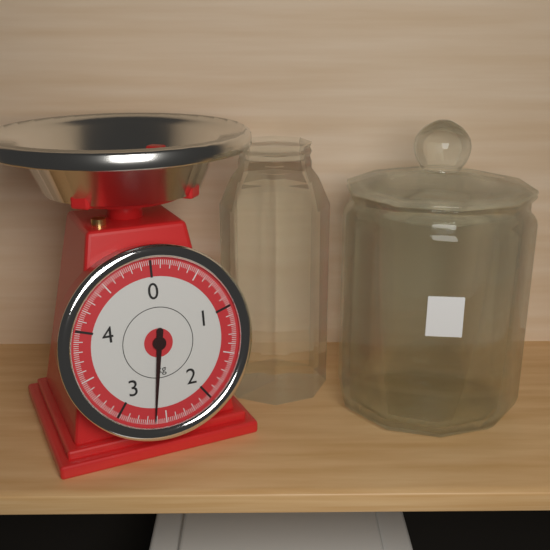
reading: 2.62 kg
